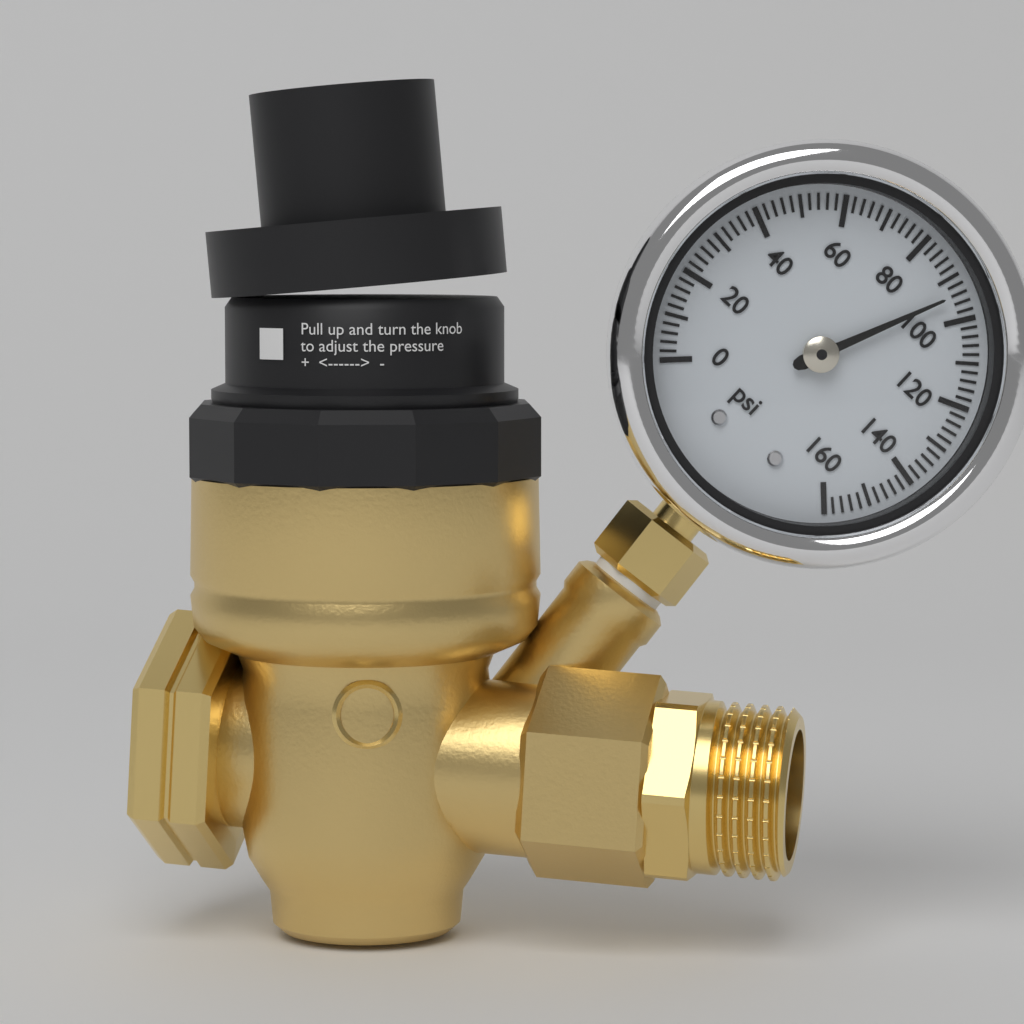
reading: 94 psi
